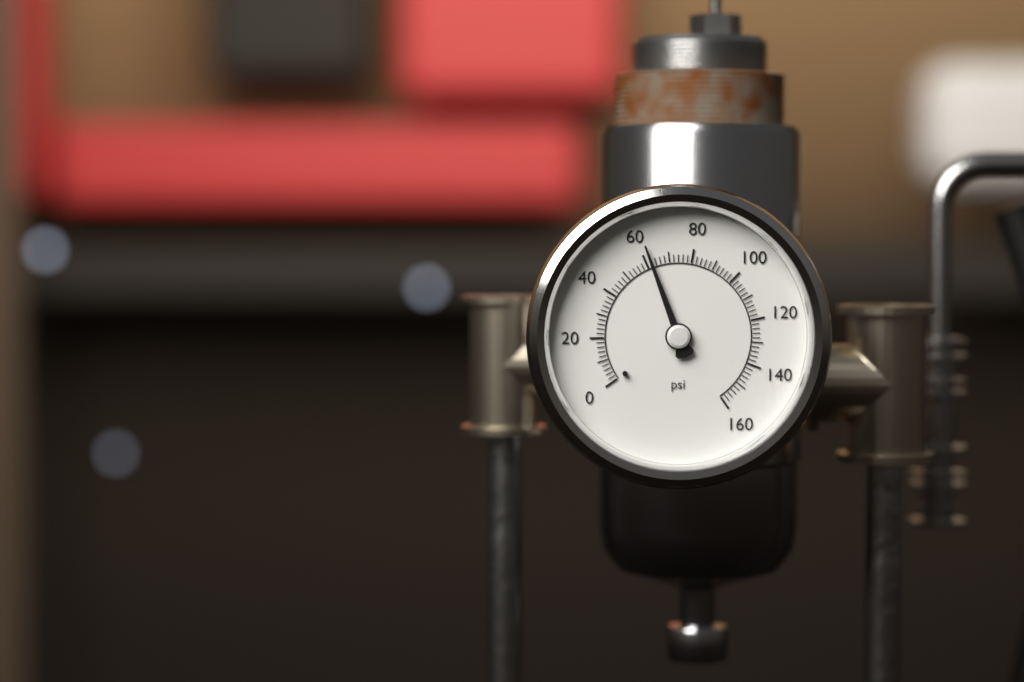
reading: 62 psi
